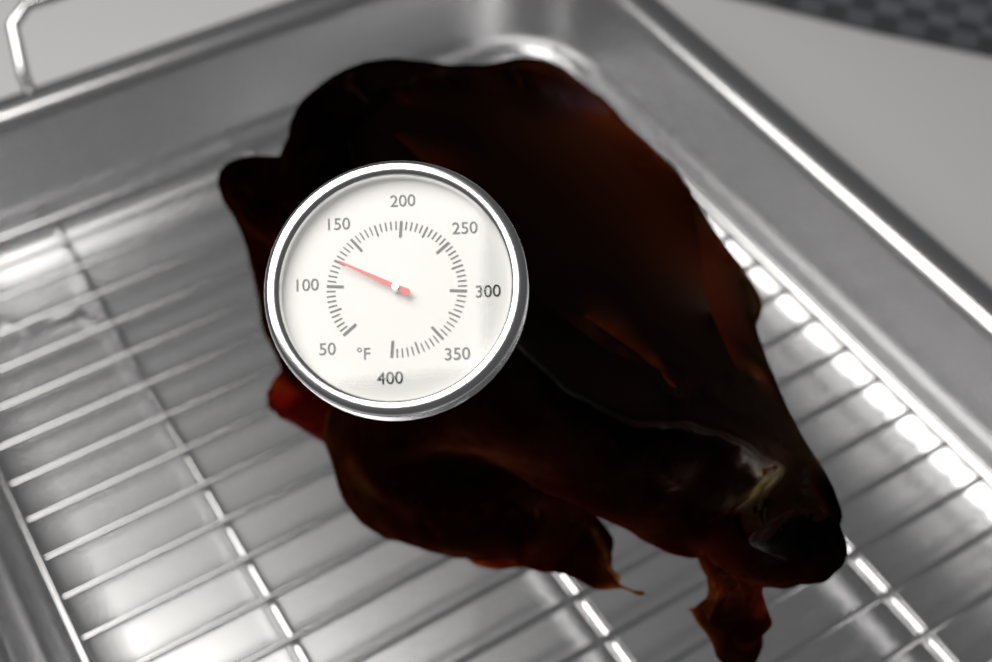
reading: 125 °F
